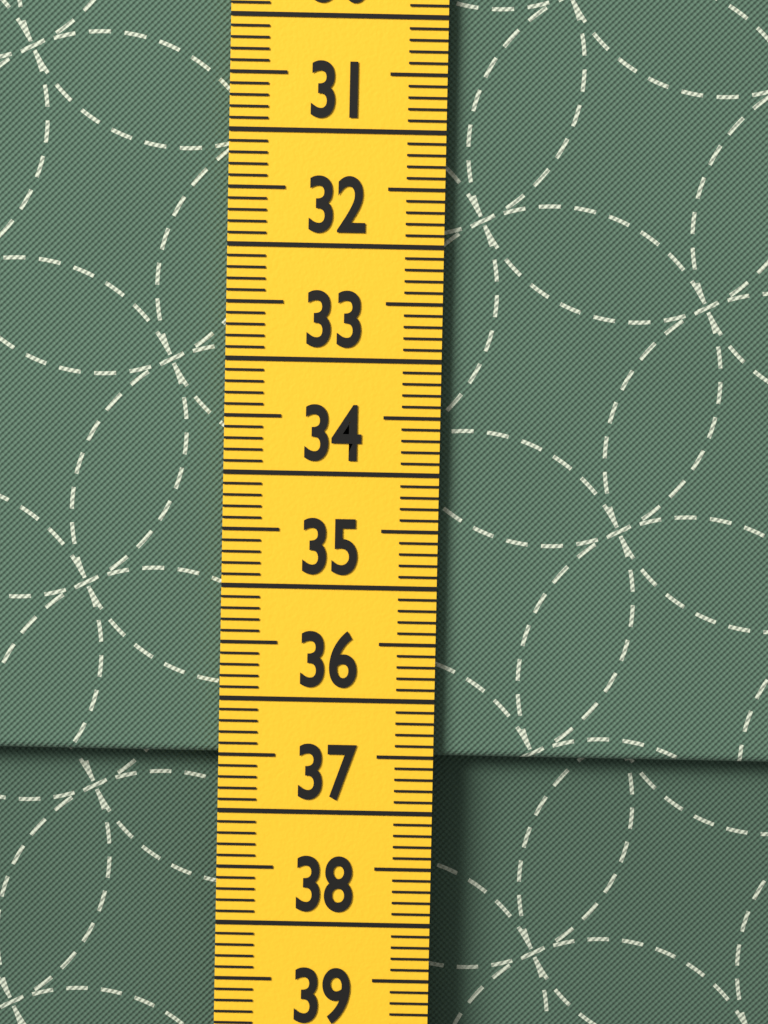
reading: 36.5 cm
